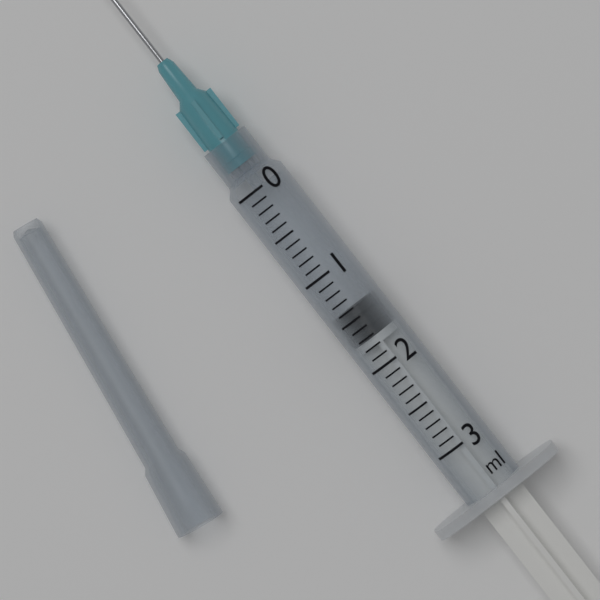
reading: 1.4 ml
